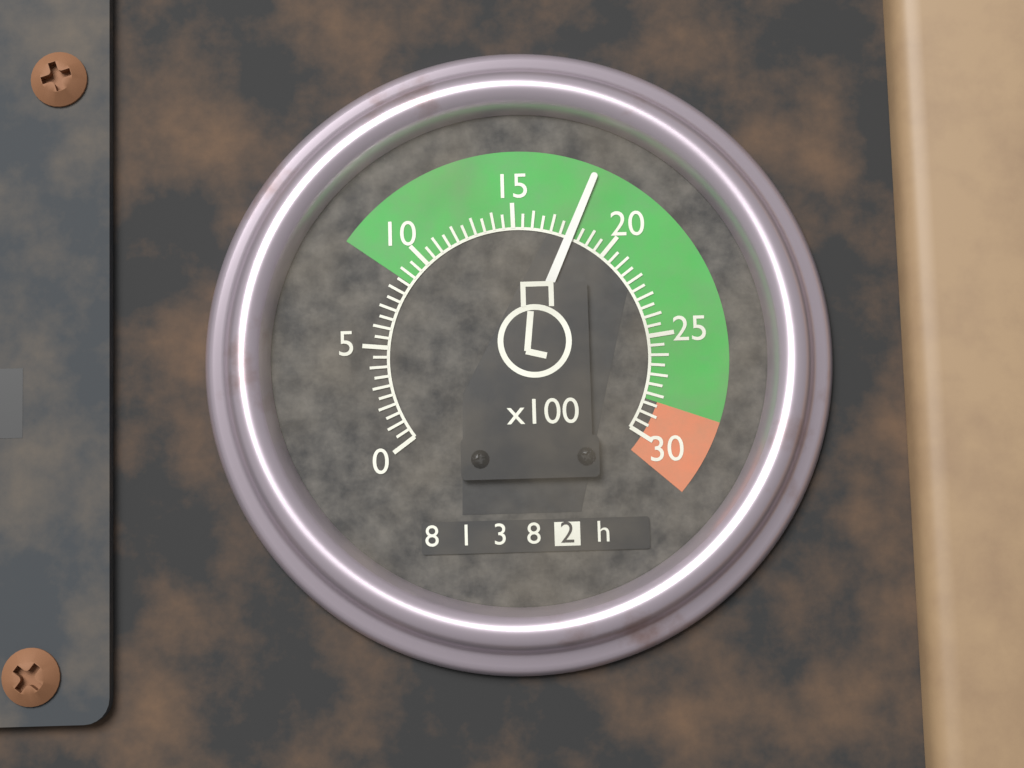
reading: 18.0 x100 rpm
